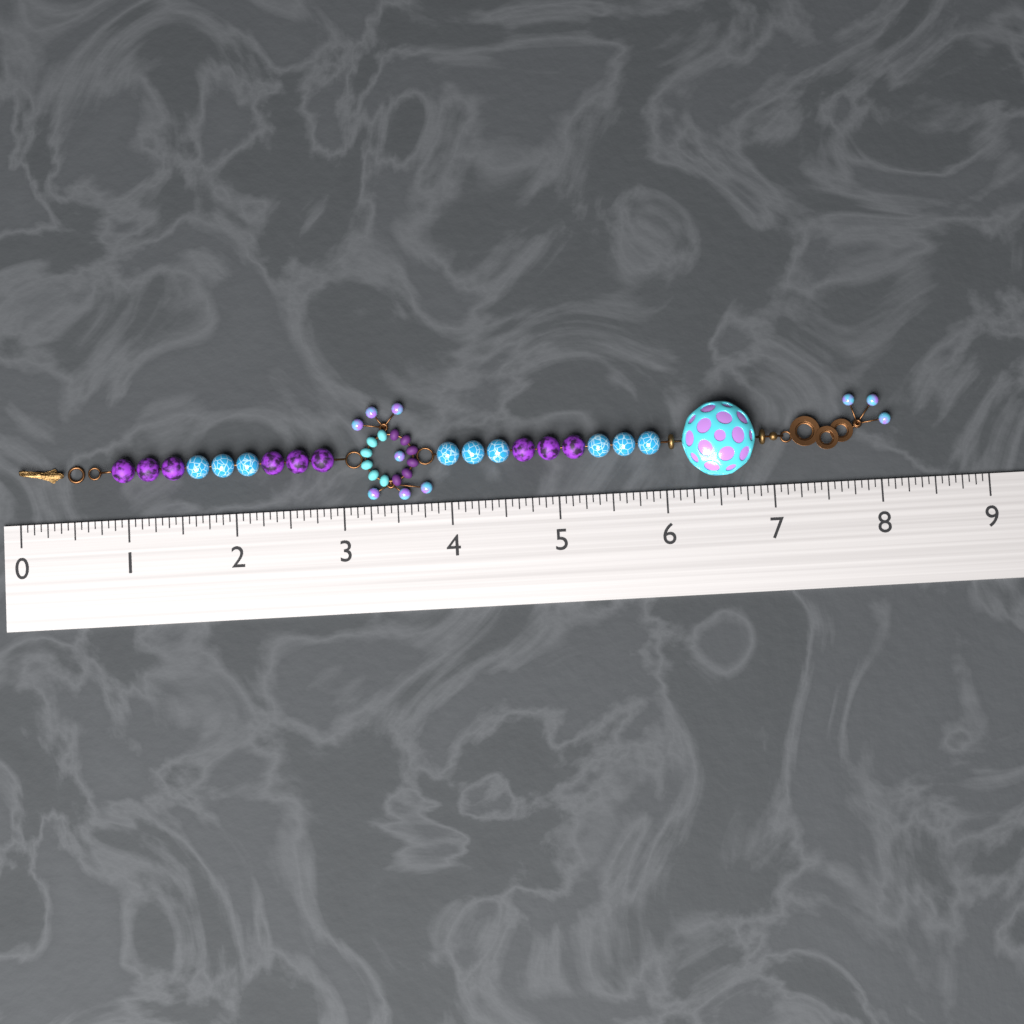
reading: 8.1250 (no unit)
